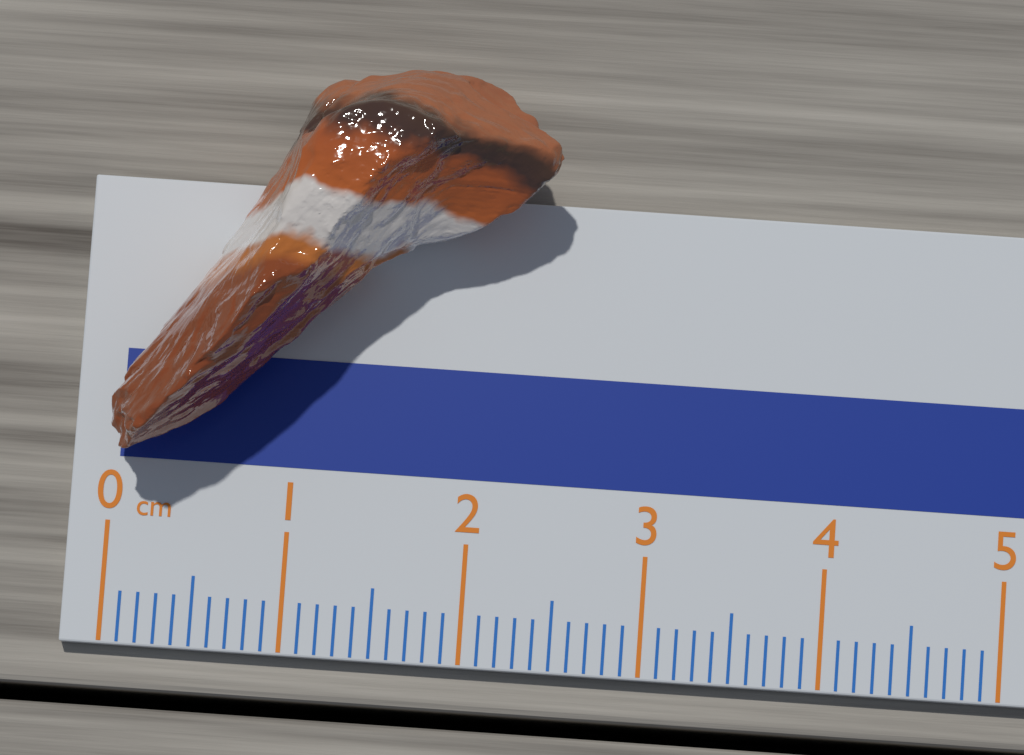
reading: 2.4 cm
